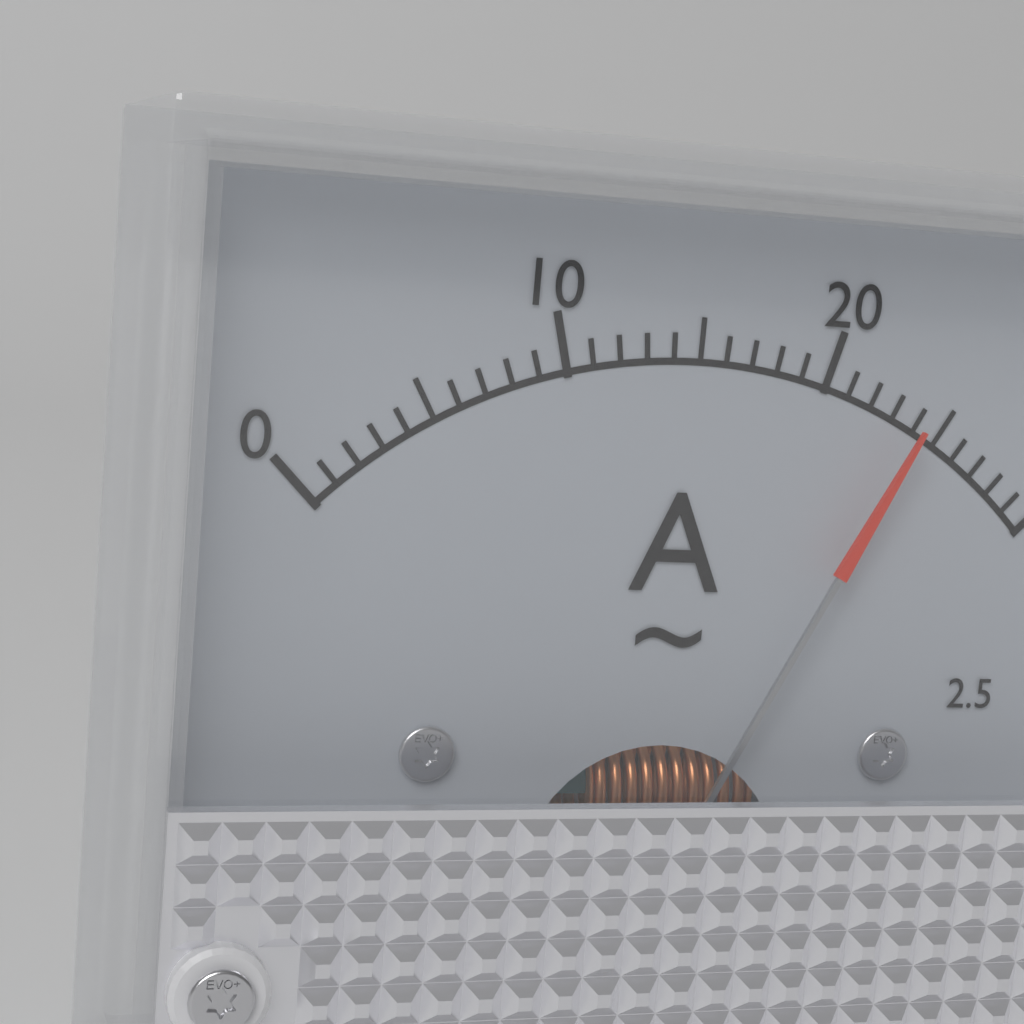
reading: 24 A
